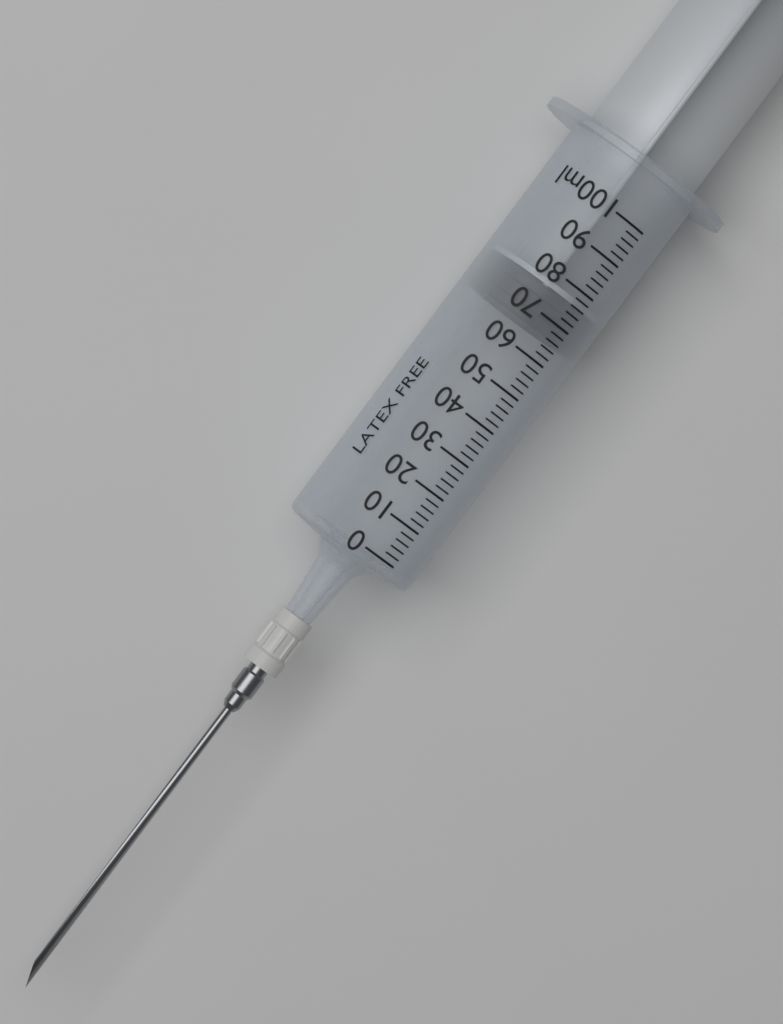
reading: 66 ml
